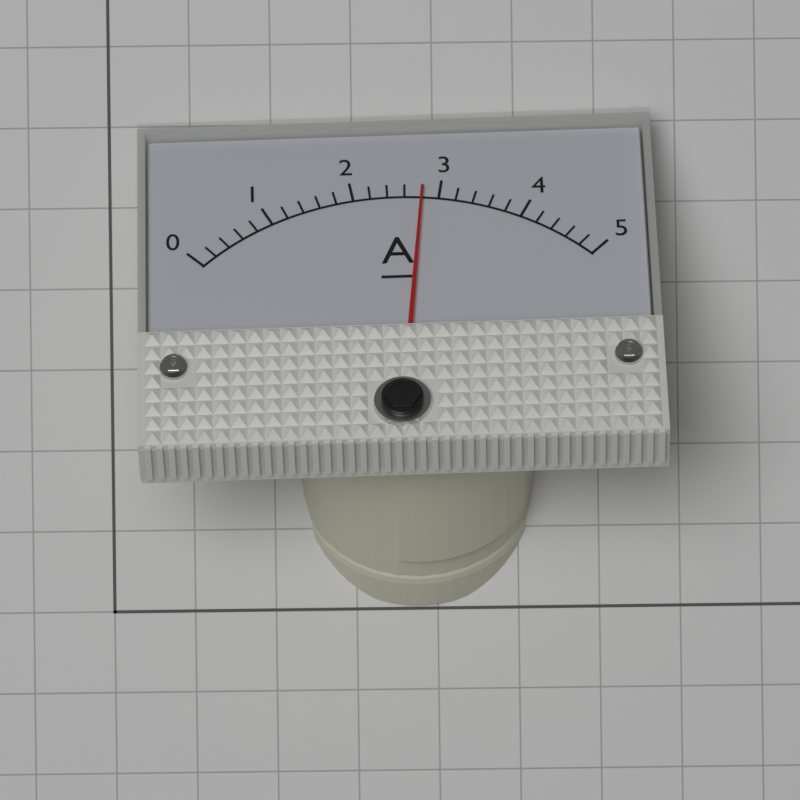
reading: 2.8 A
